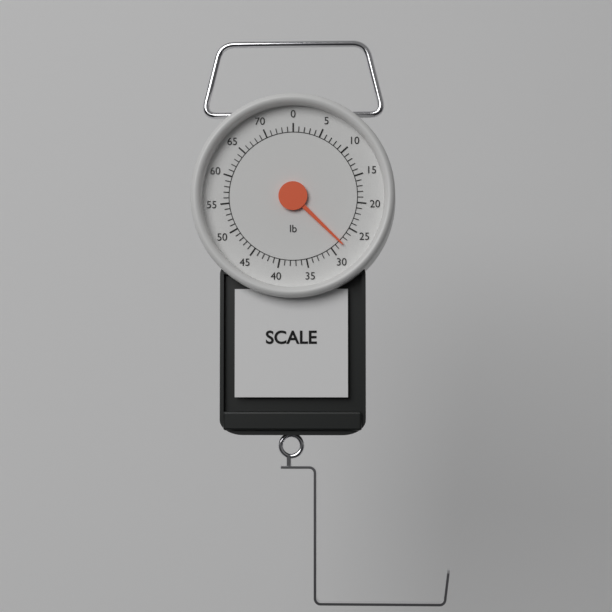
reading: 28 lb
